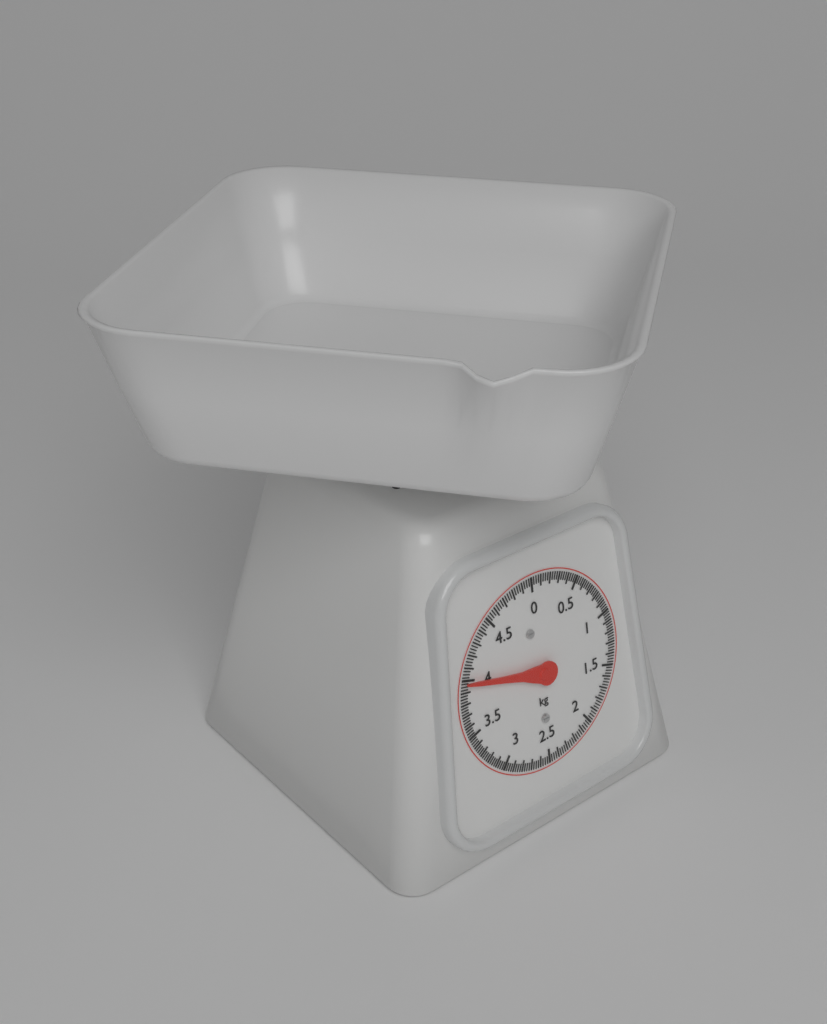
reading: 3.975 kg
